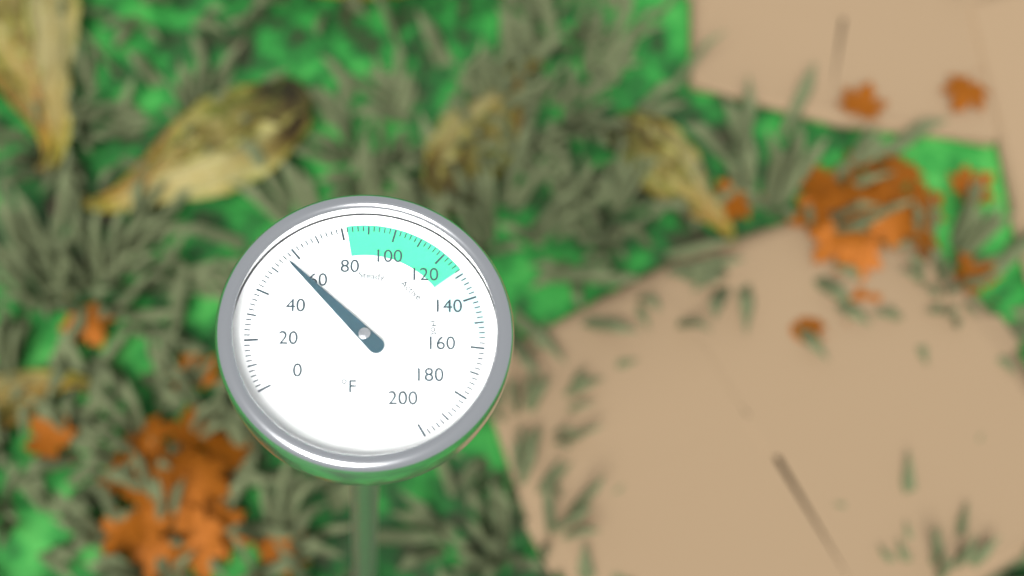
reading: 56 °F
